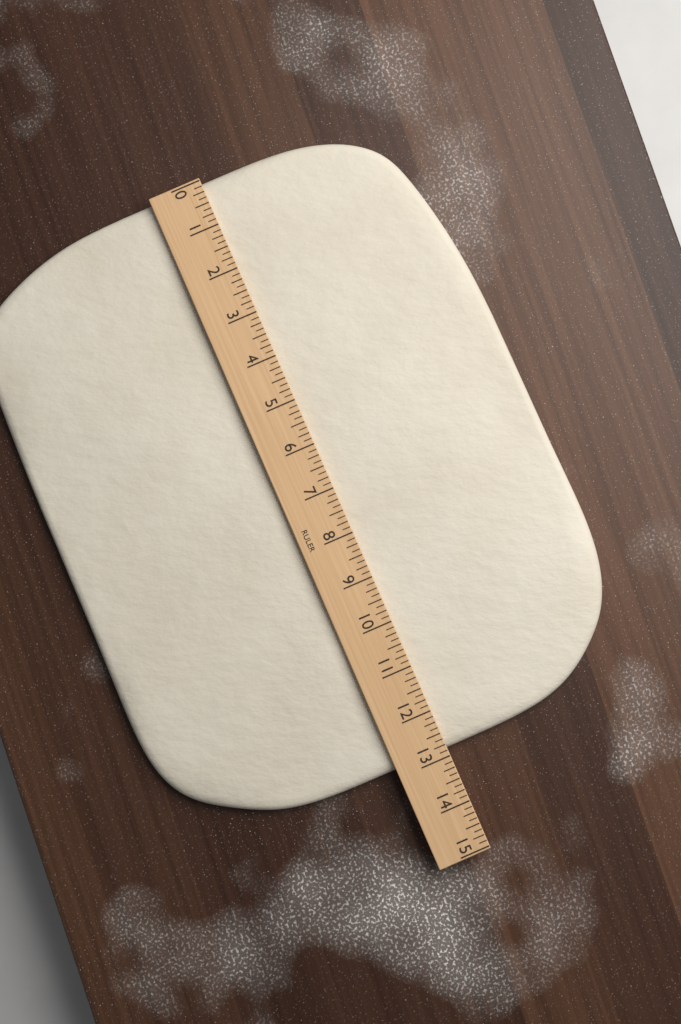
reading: 12.875 (no unit)
